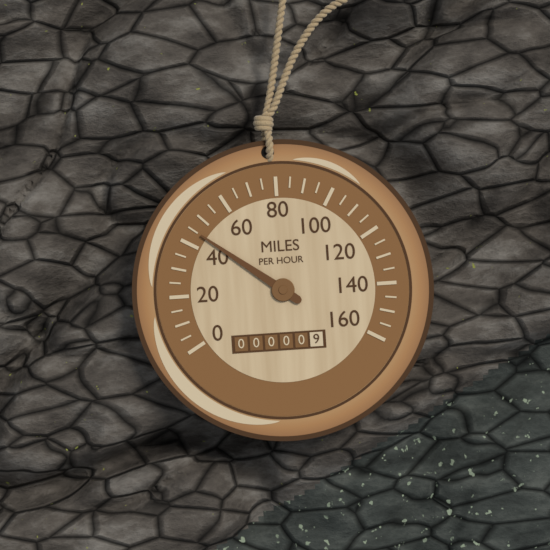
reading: 45 mph
